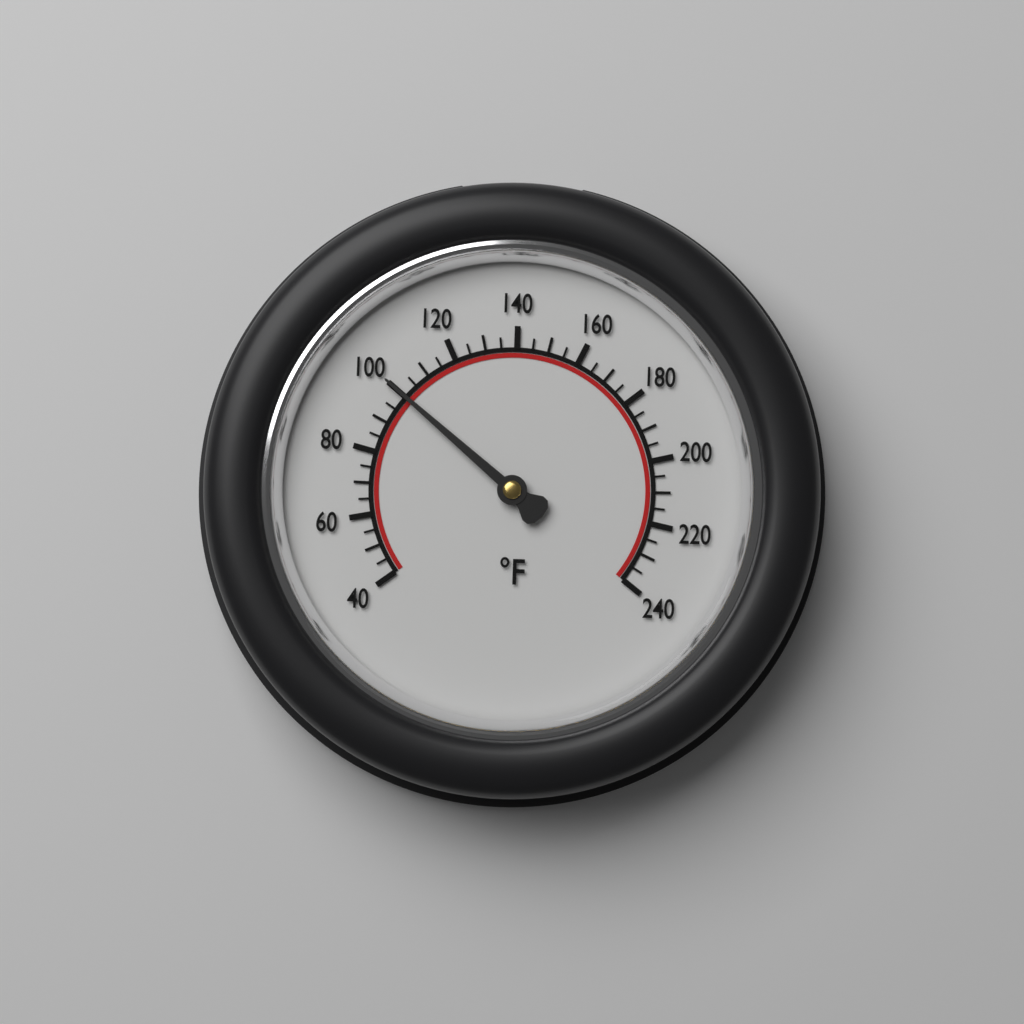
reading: 100 °F
